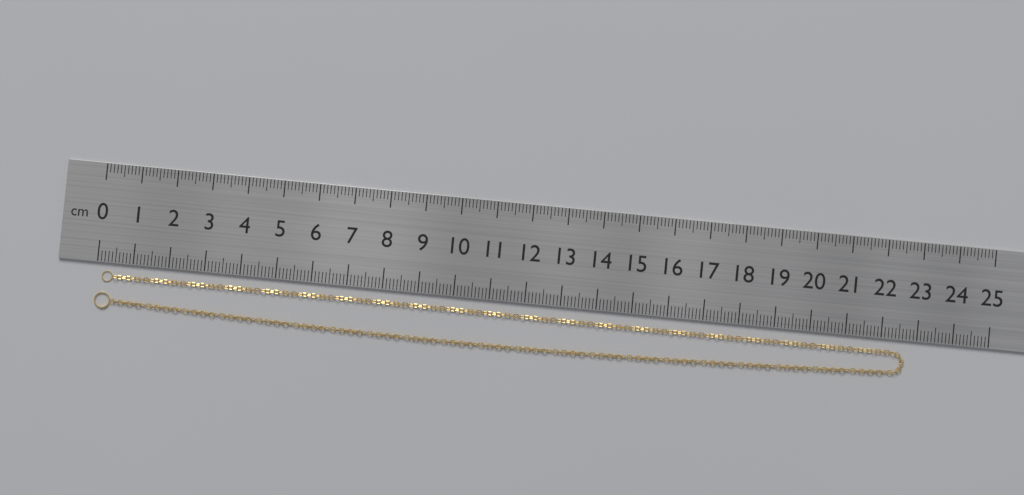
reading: 22.7 cm
